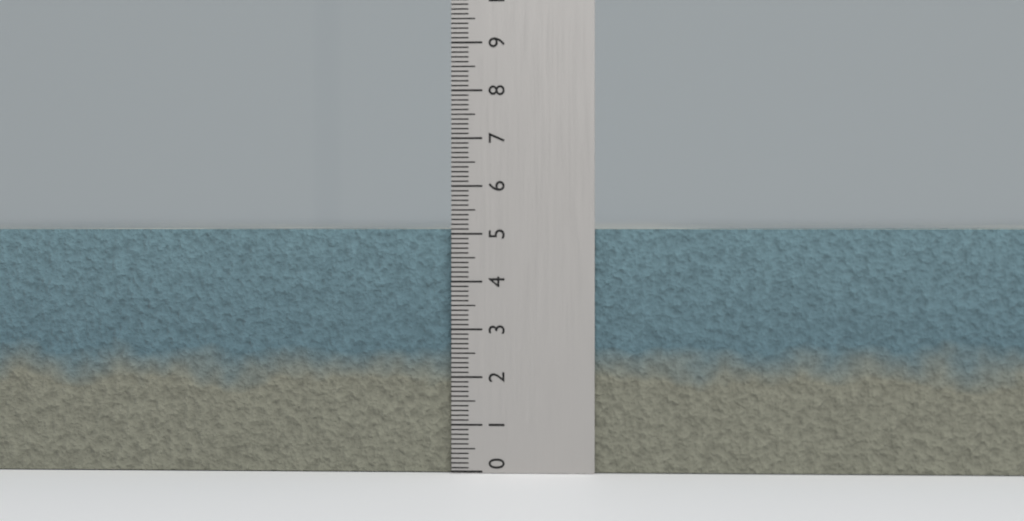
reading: 5.1 (no unit)
